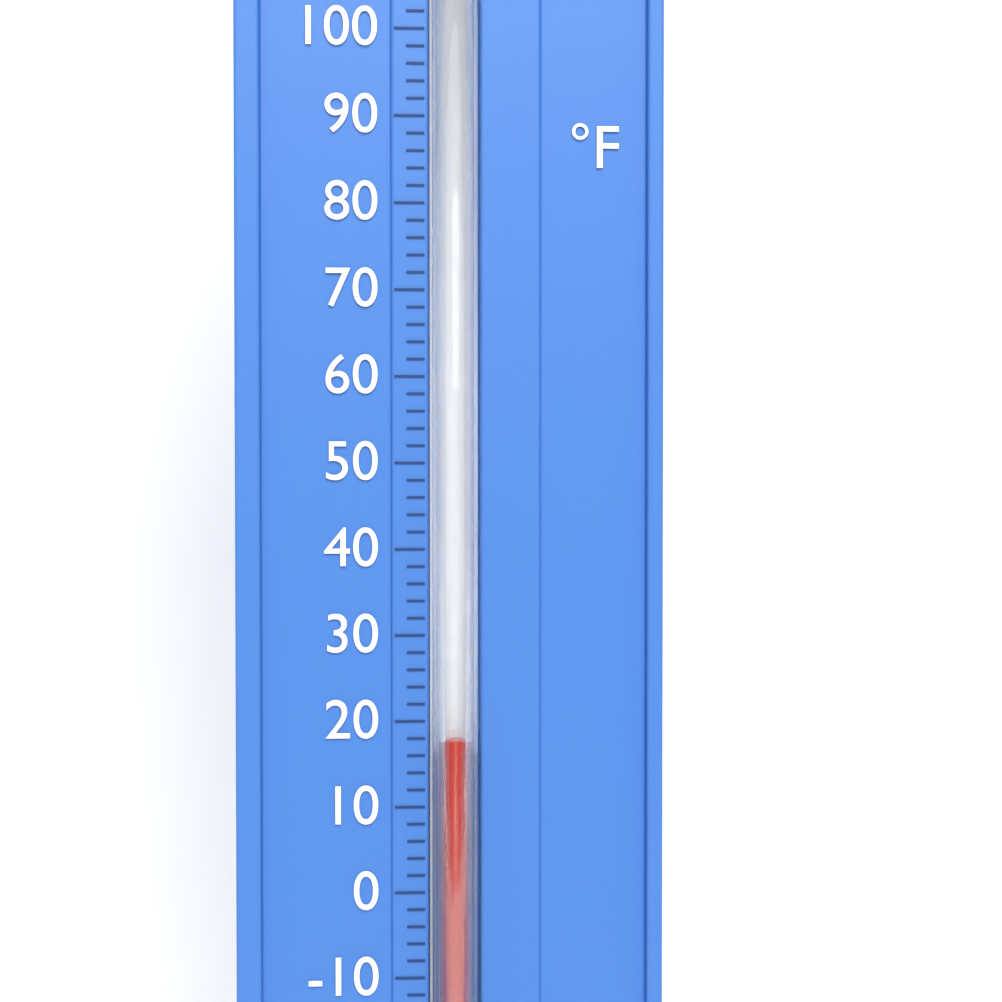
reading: 18 °F
